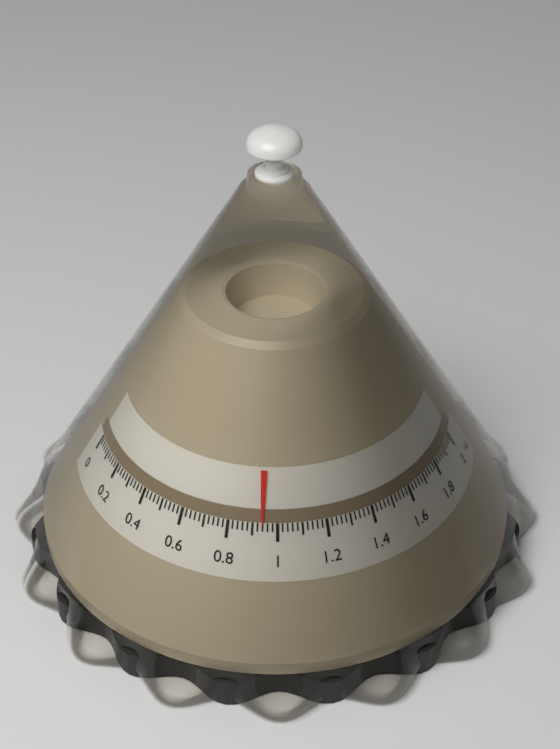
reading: 0.94 kg
